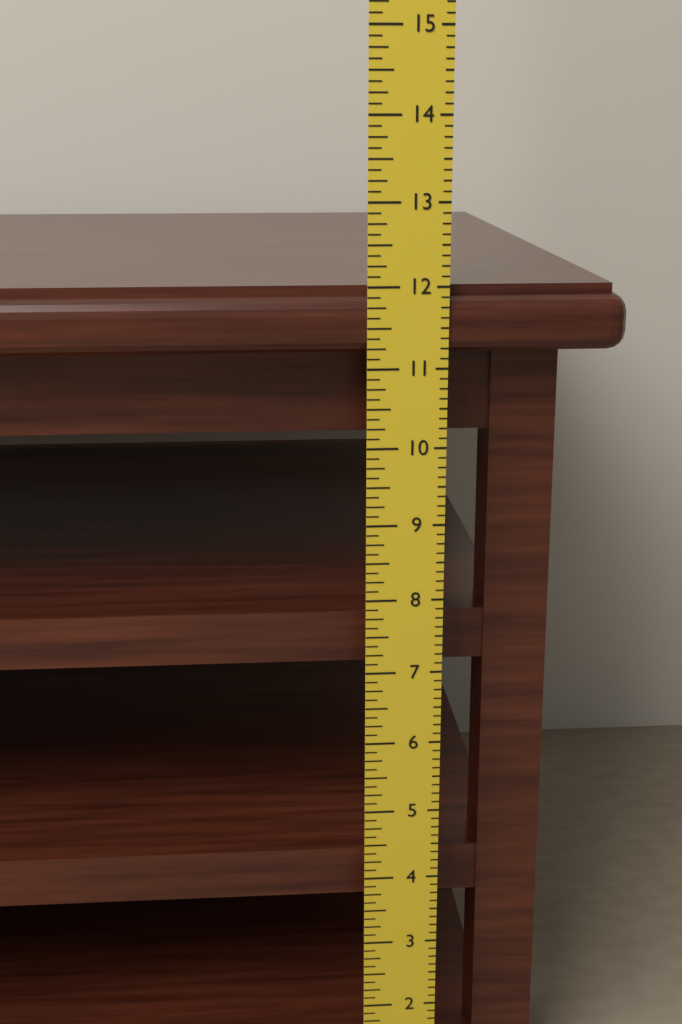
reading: 12.000 in
